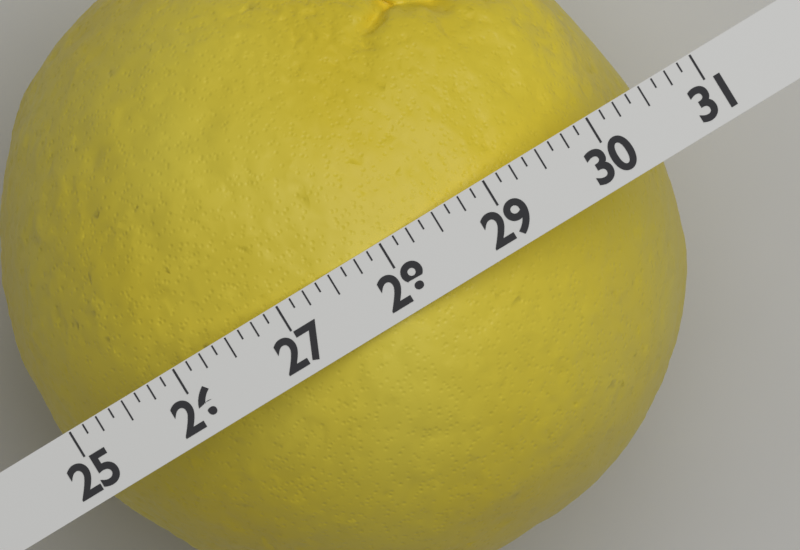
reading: 30.500 (no unit)
